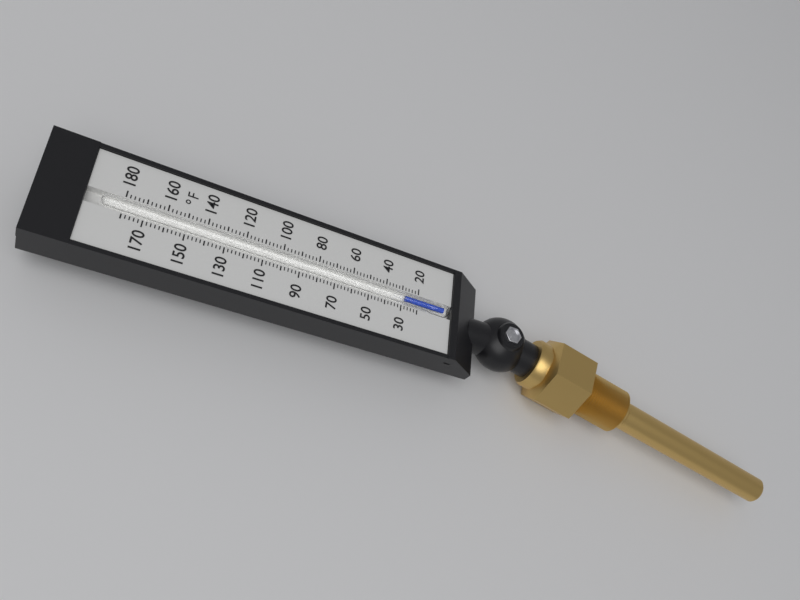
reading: 28 °F
